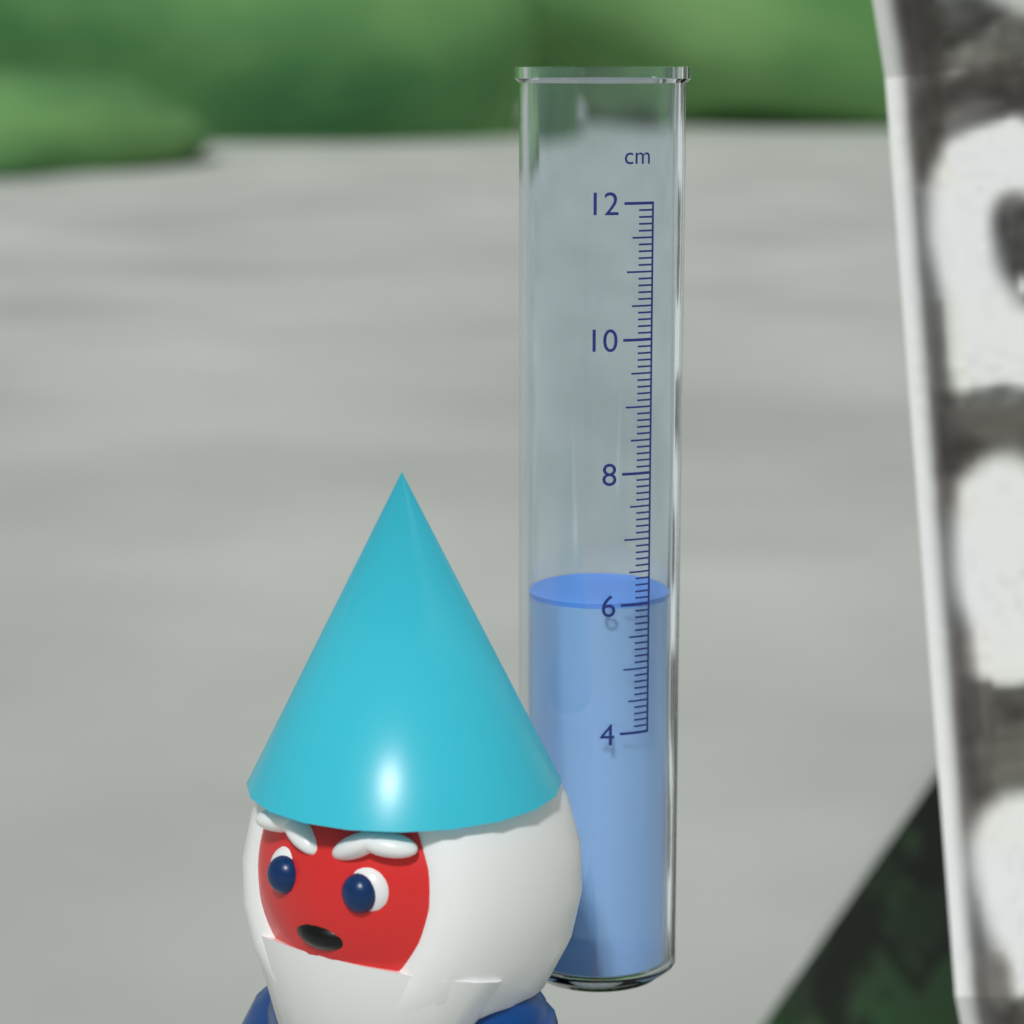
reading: 6.0 cm
